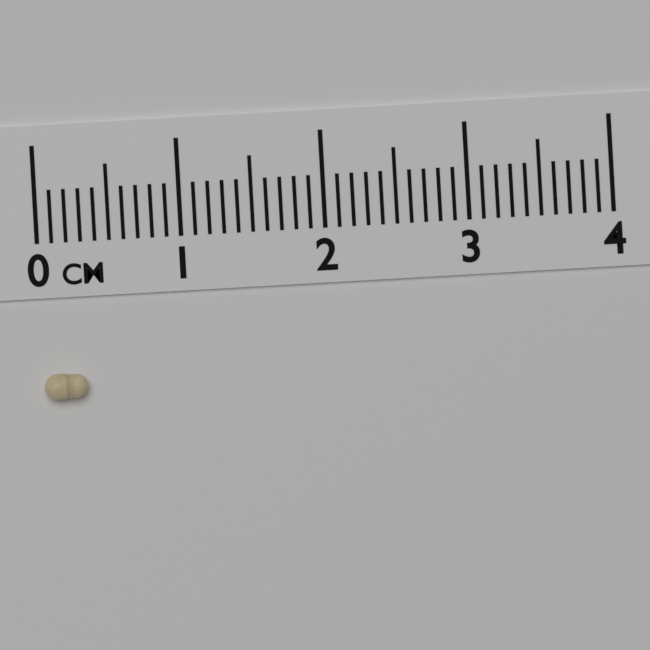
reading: 0.3 cm
